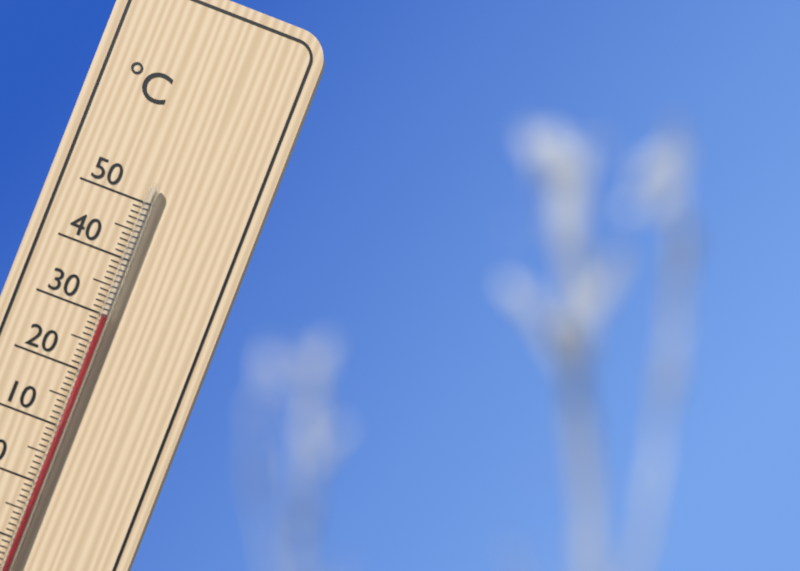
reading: 30 °C
